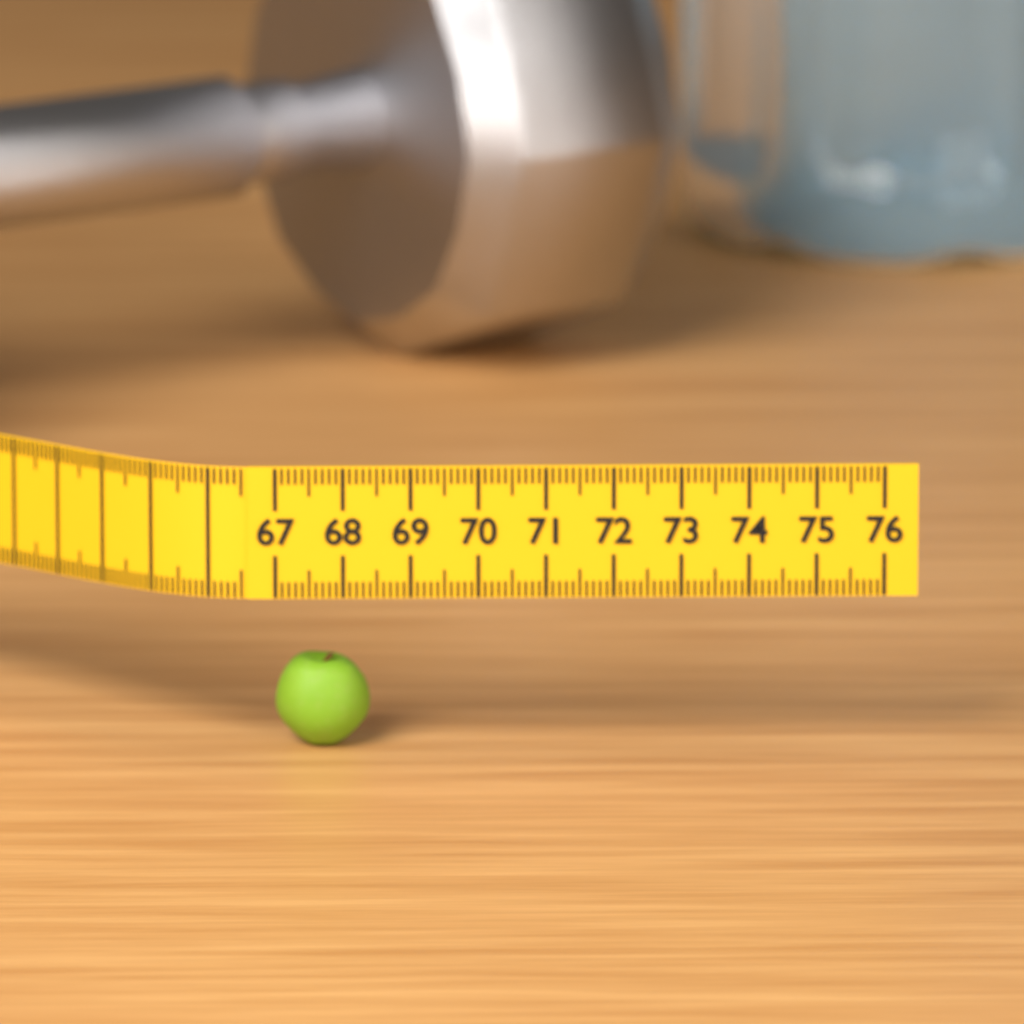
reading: 68.4 (no unit)
